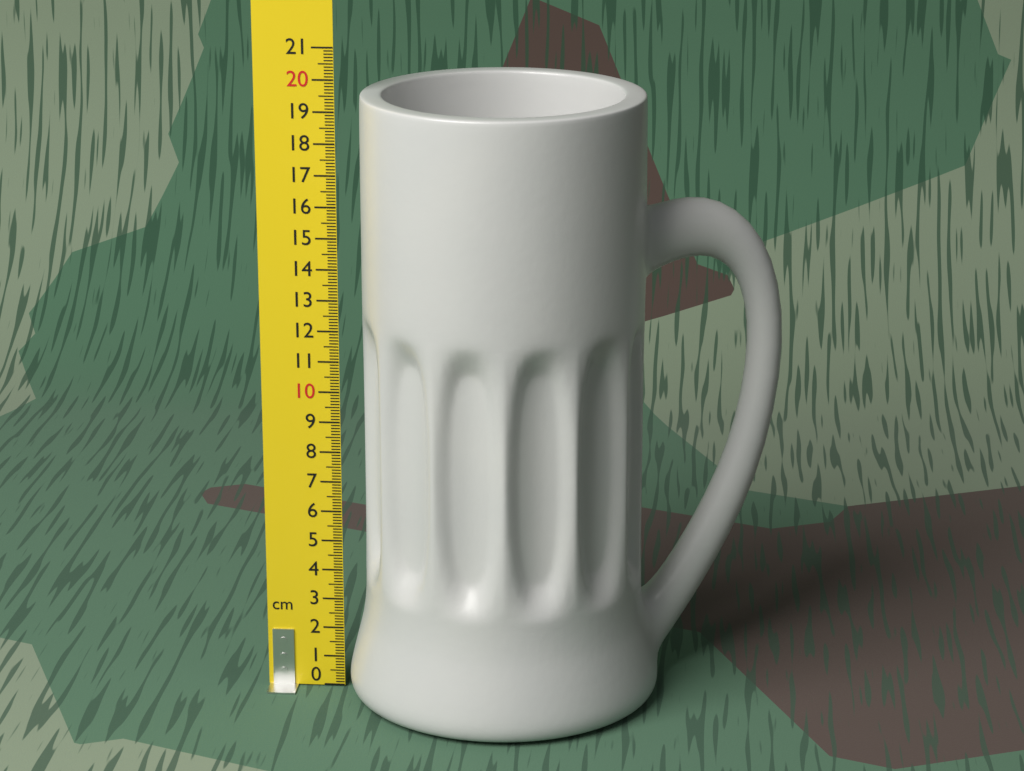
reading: 19.6 cm
